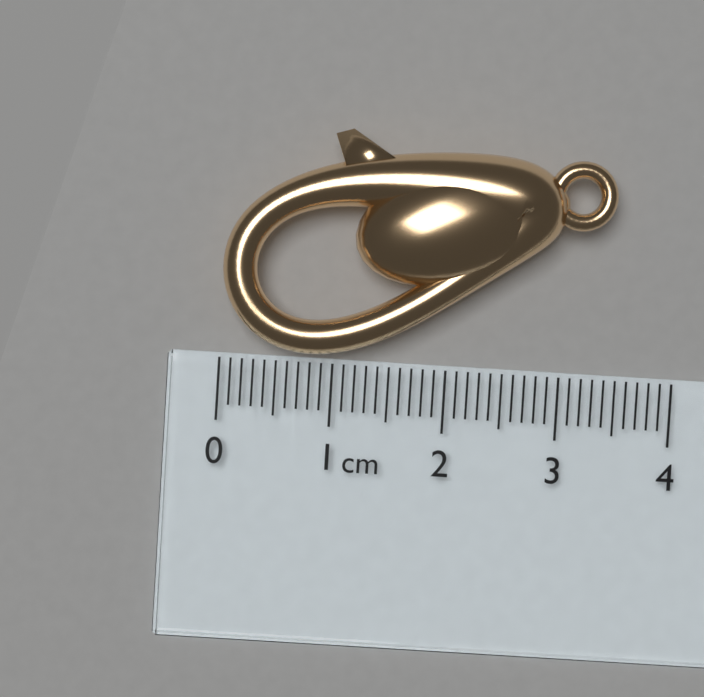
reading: 3.4 cm
